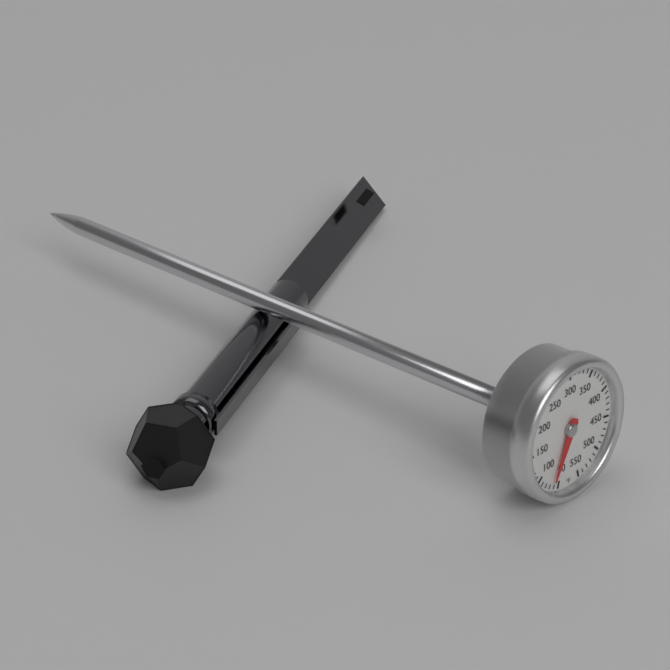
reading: 65 °F
